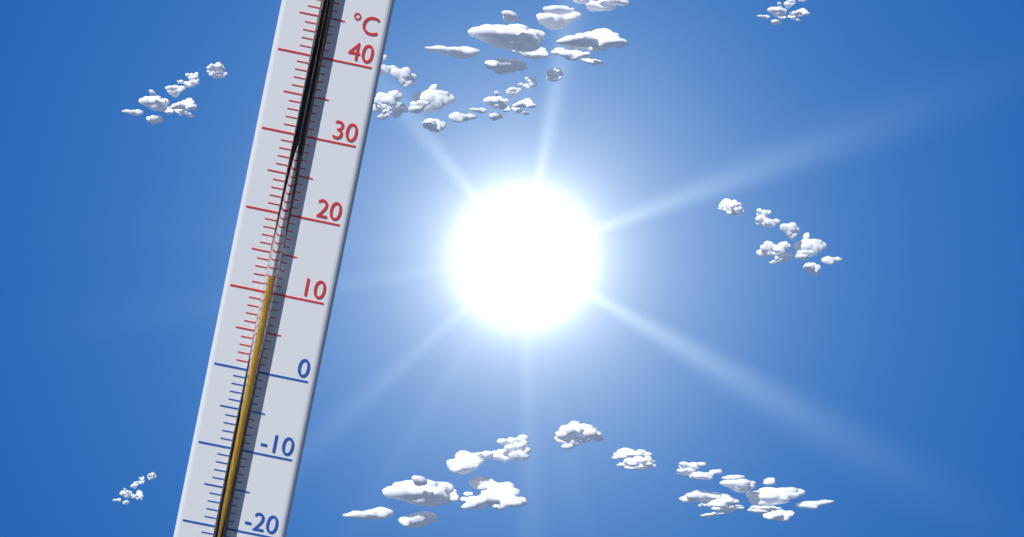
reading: 12 °C
